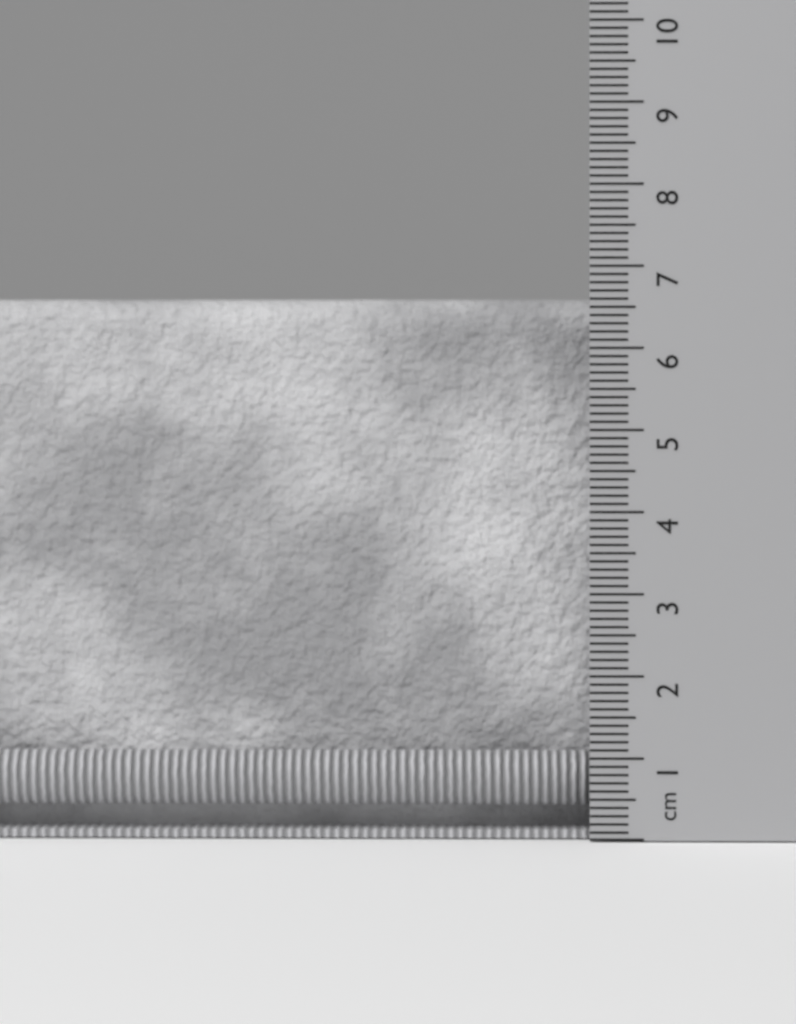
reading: 6.6 cm
